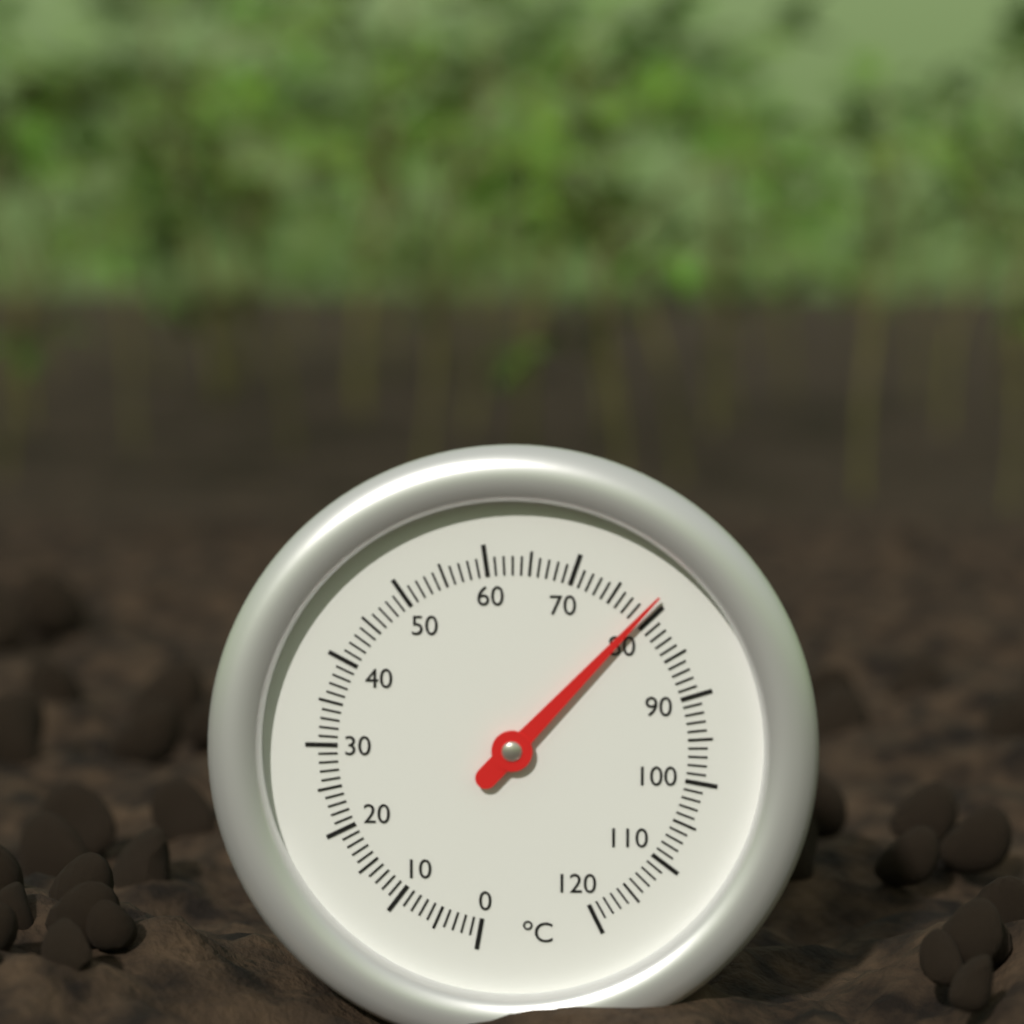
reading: 79 °C
